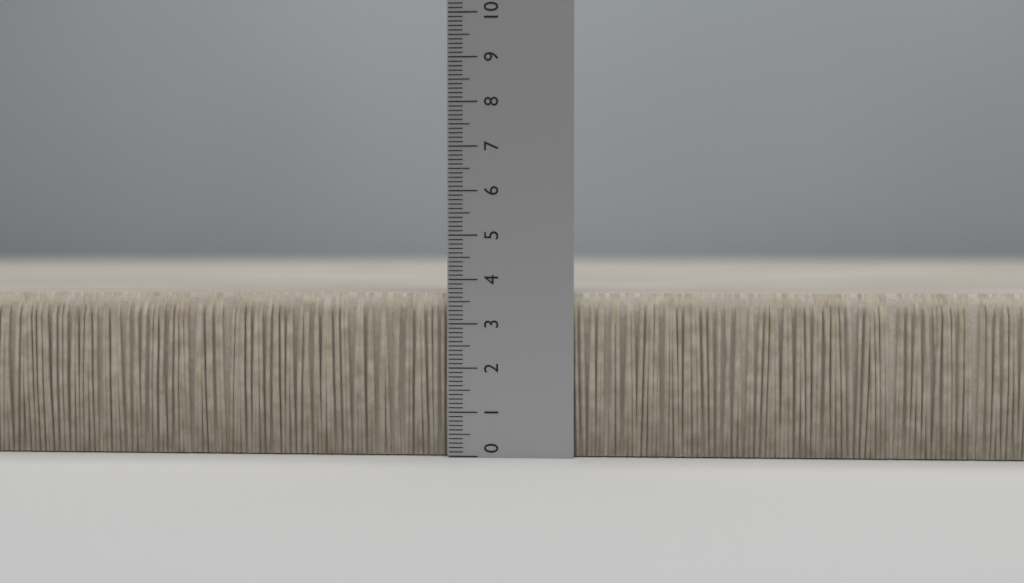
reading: 3.7 (no unit)
